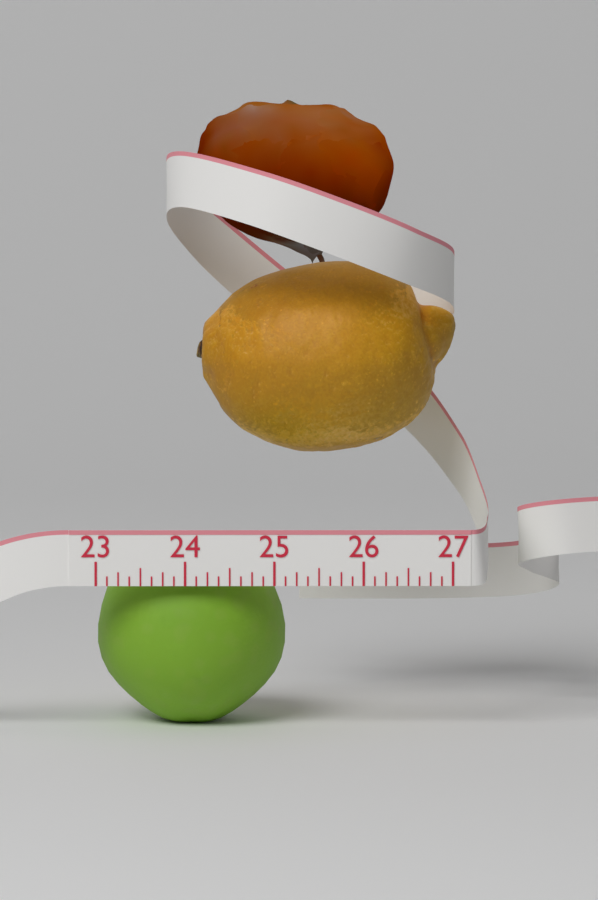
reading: 25.125 (no unit)
